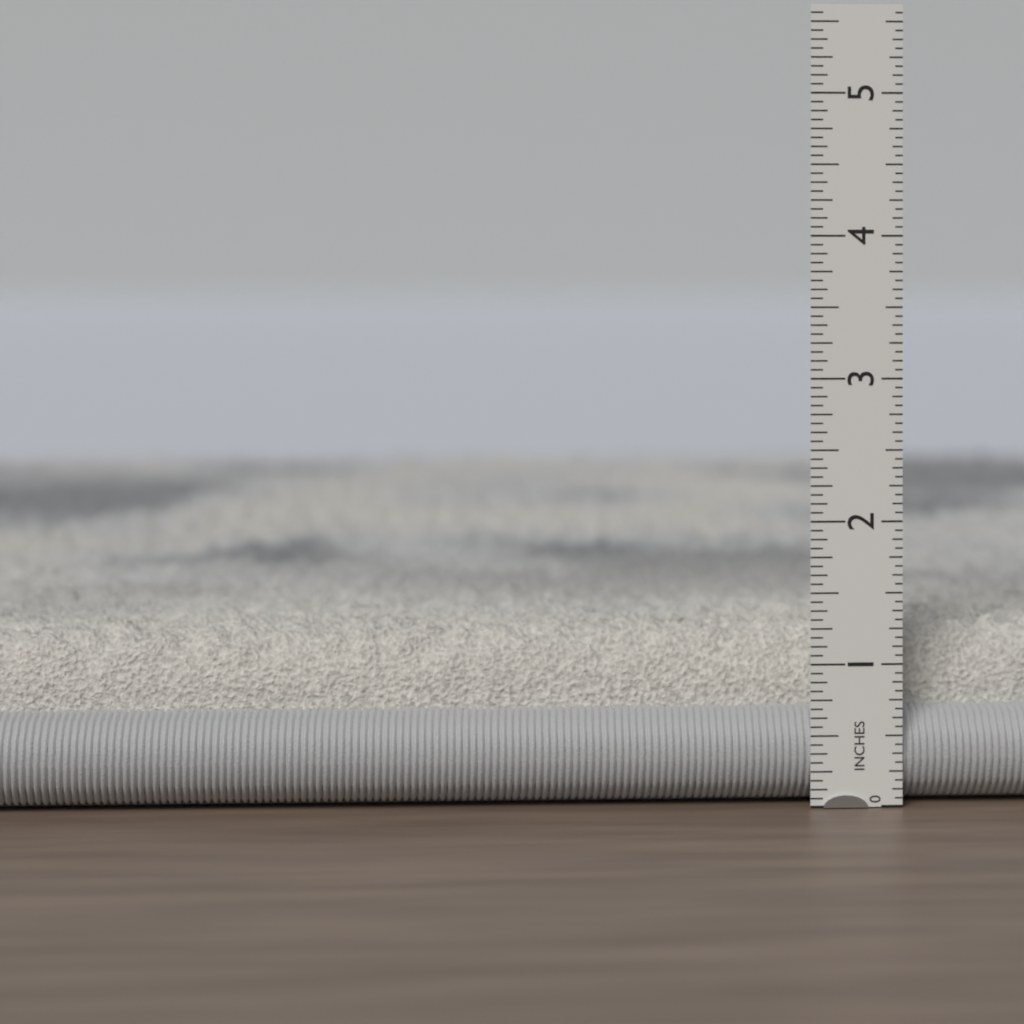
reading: 1.2500 in
